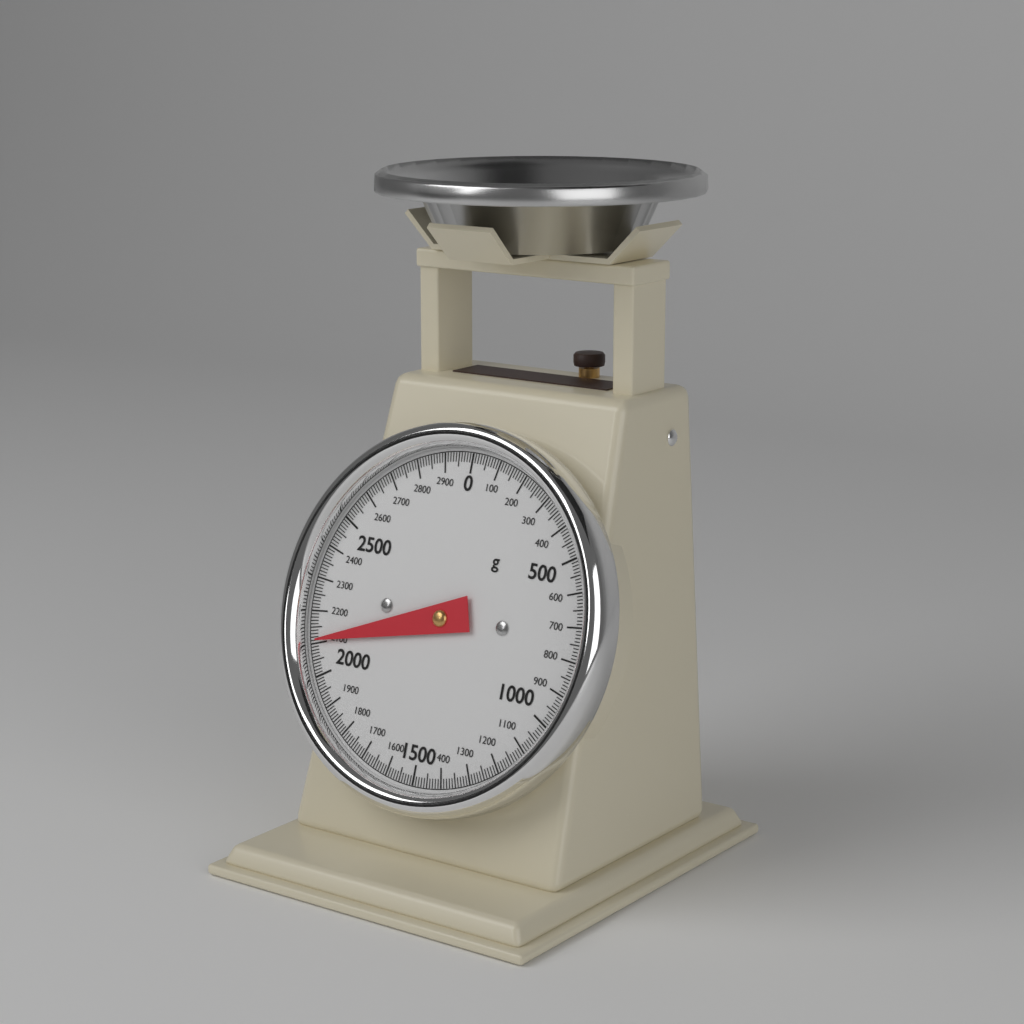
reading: 2110 g
